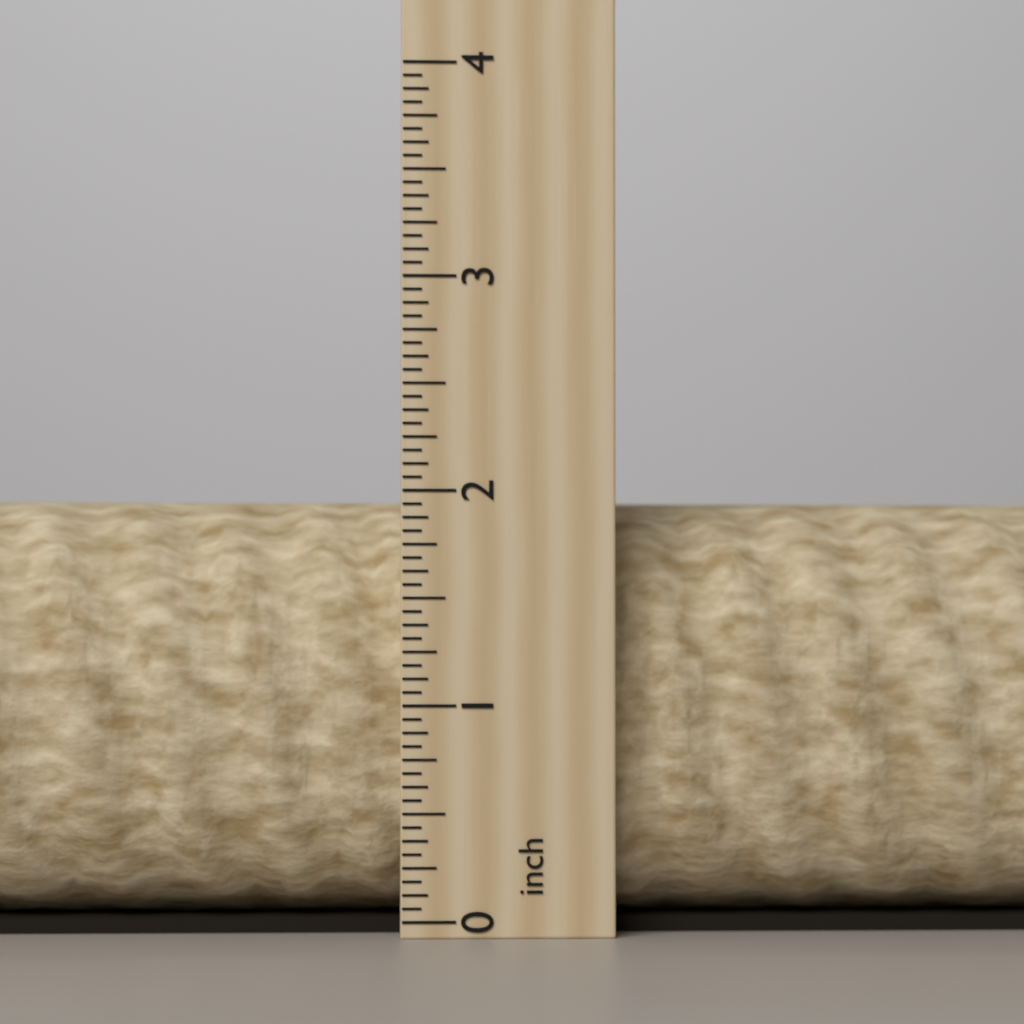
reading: 2.0000 inch
